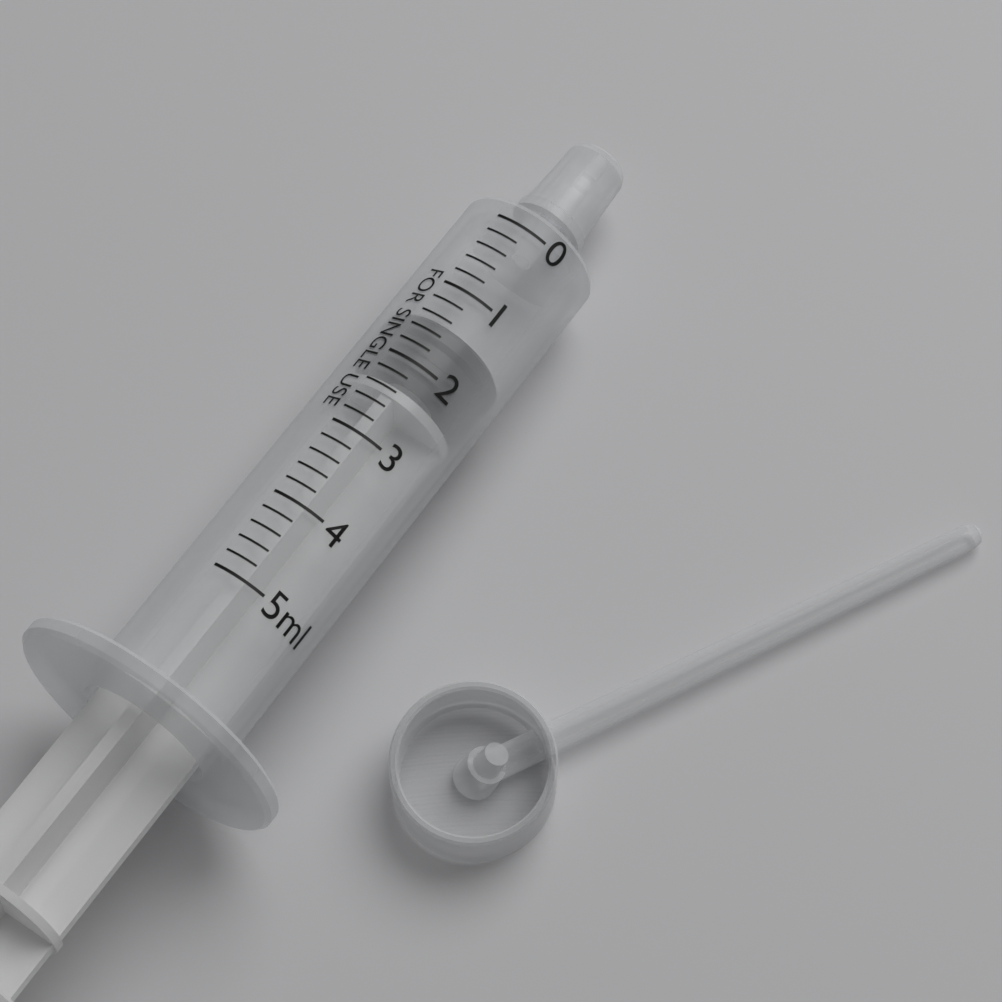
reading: 1.4 ml
